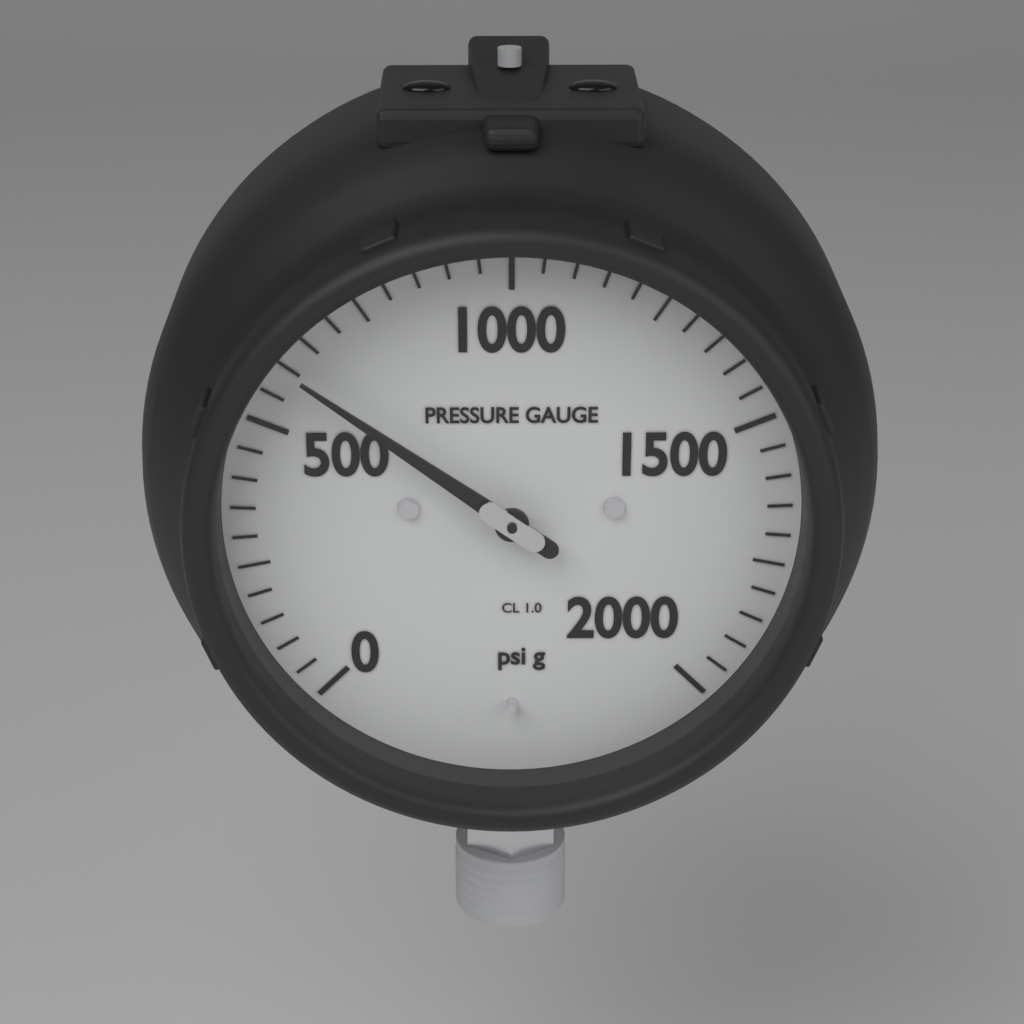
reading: 600 psi
